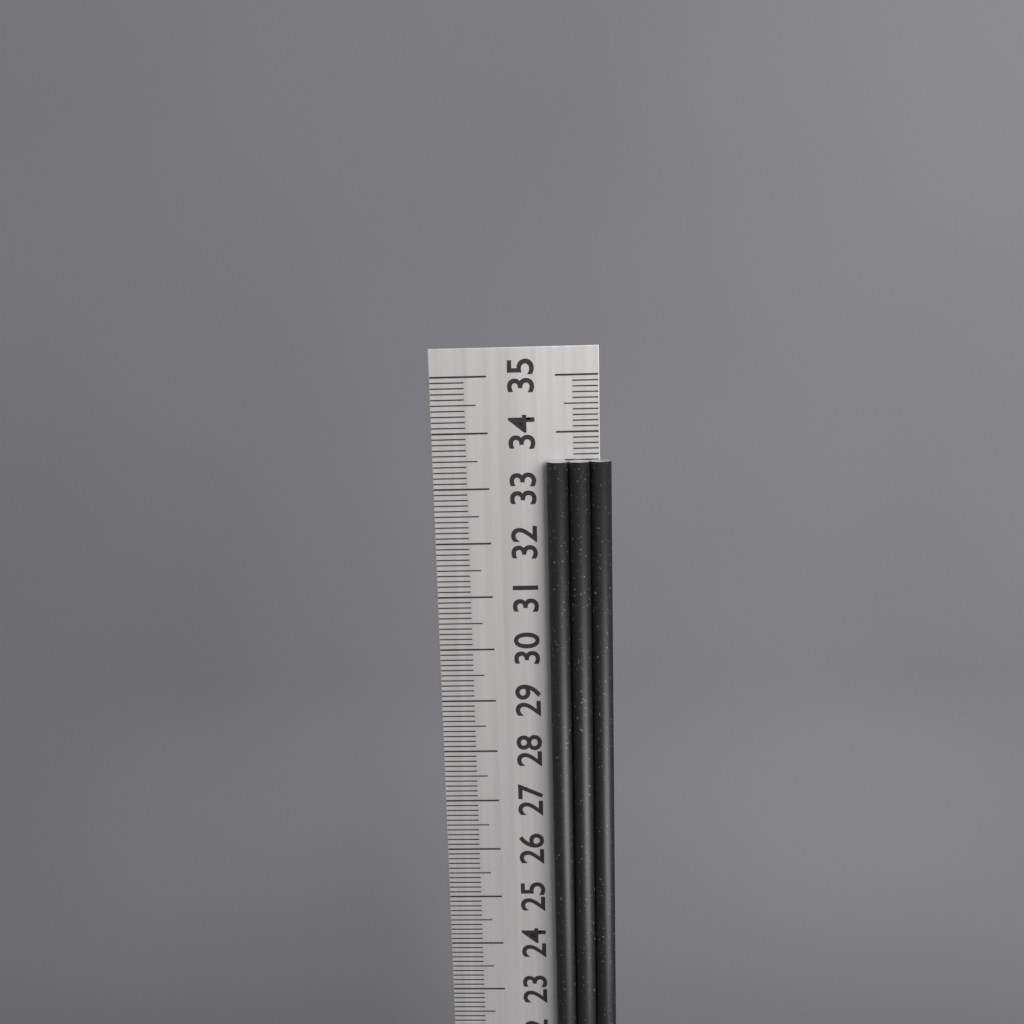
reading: 33.5 cm
